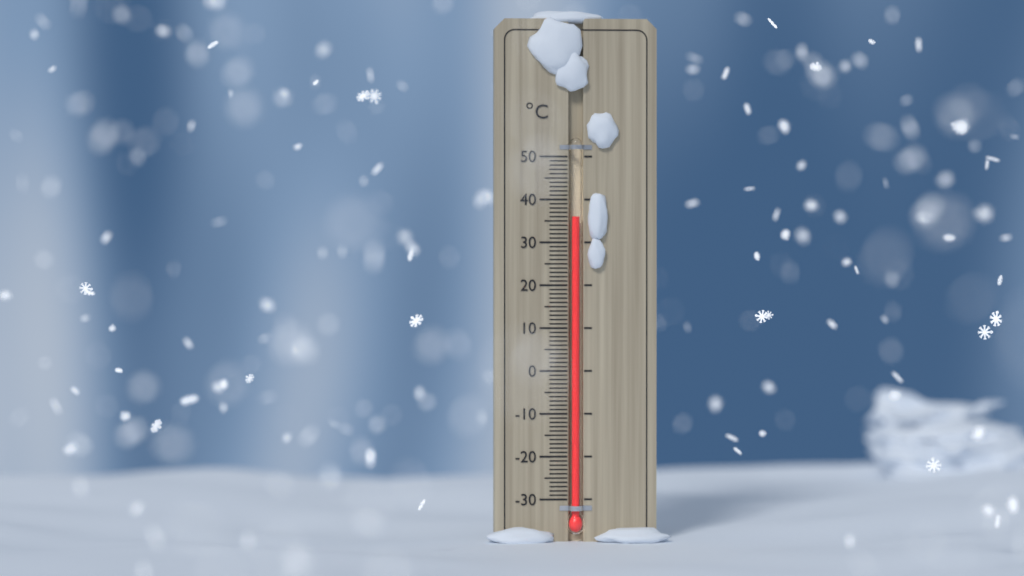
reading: 36 °C
